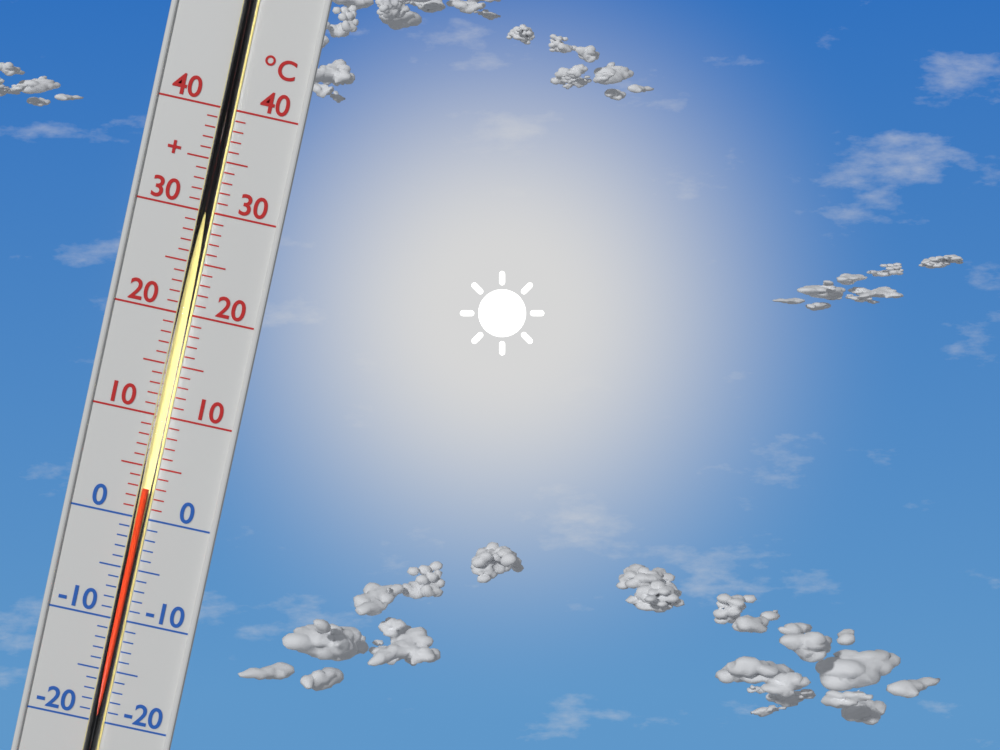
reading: 3 °C
